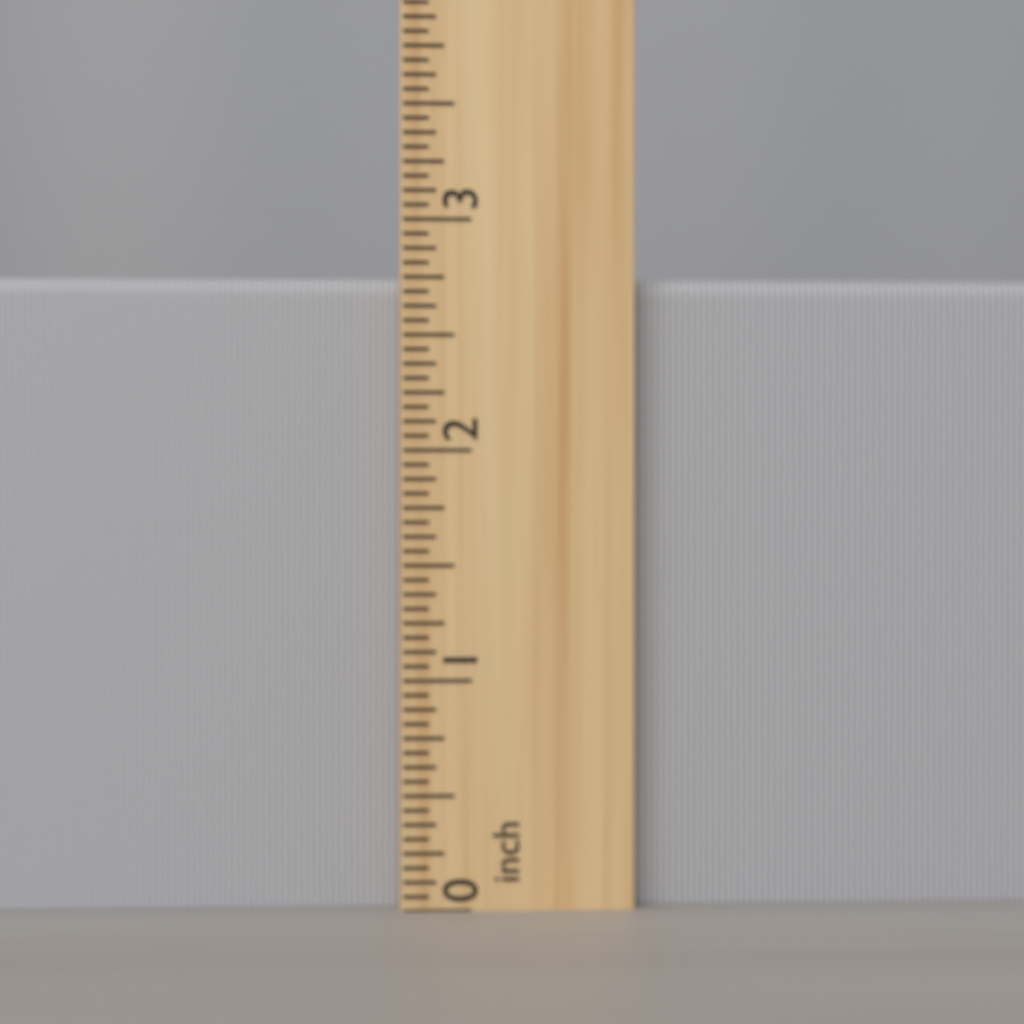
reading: 2.7500 inch
